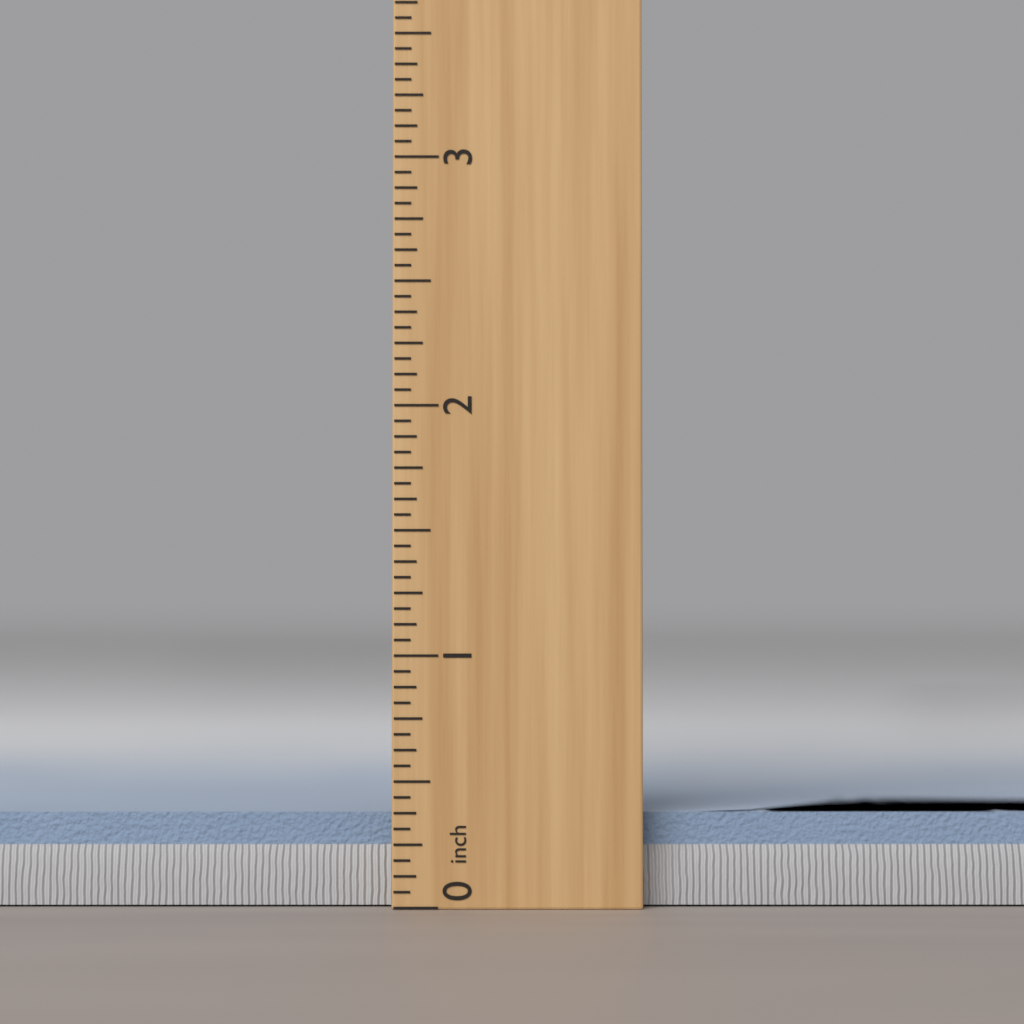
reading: 0.3750 inch
